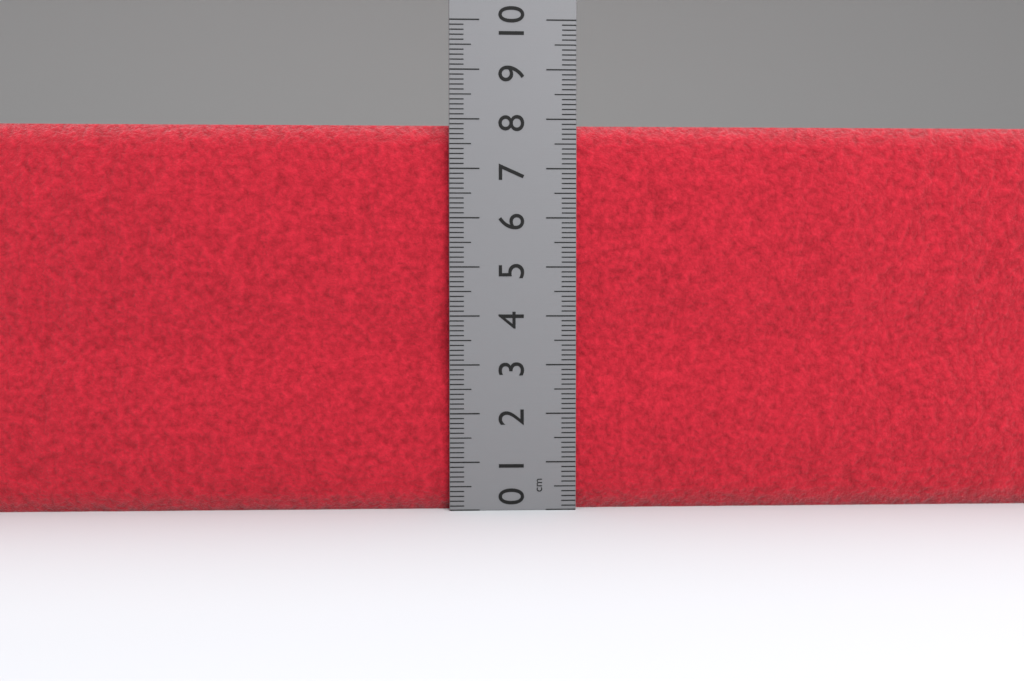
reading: 7.9 cm
